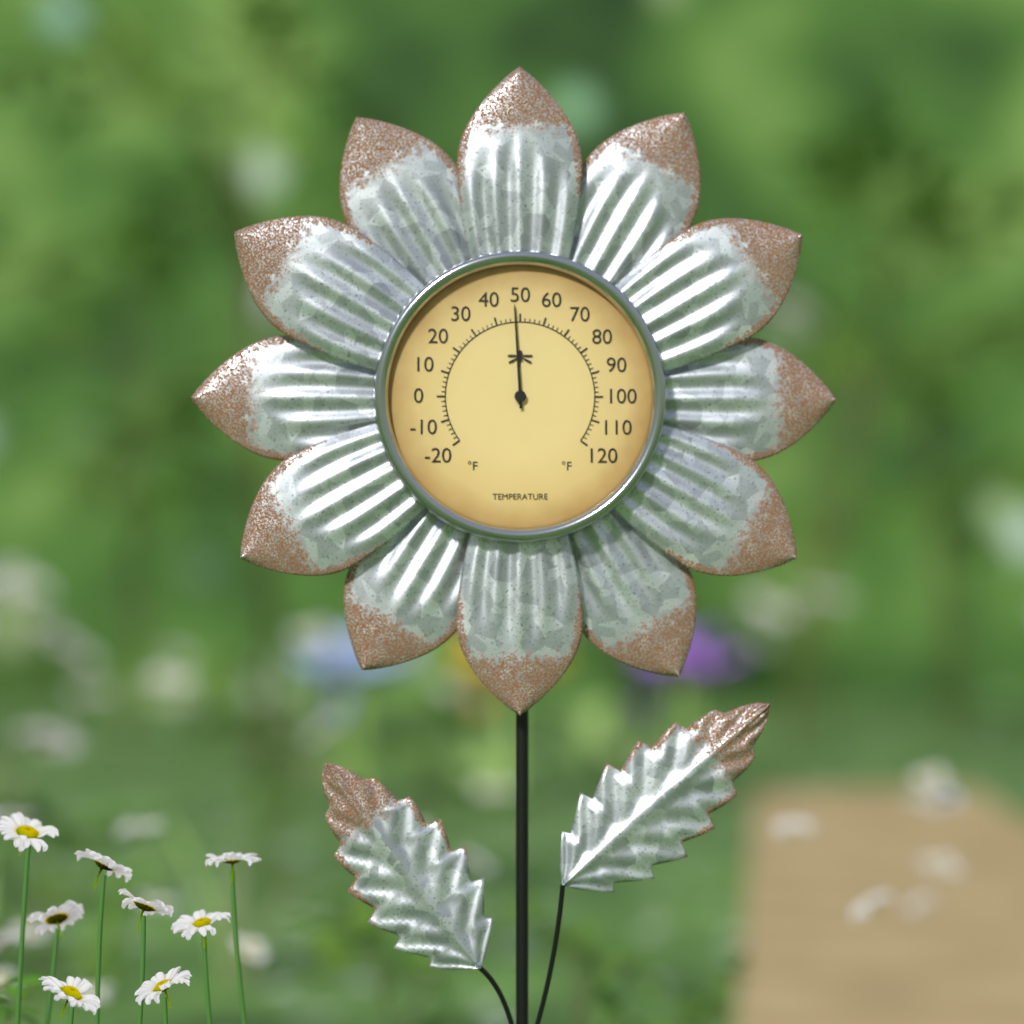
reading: 48 °F
